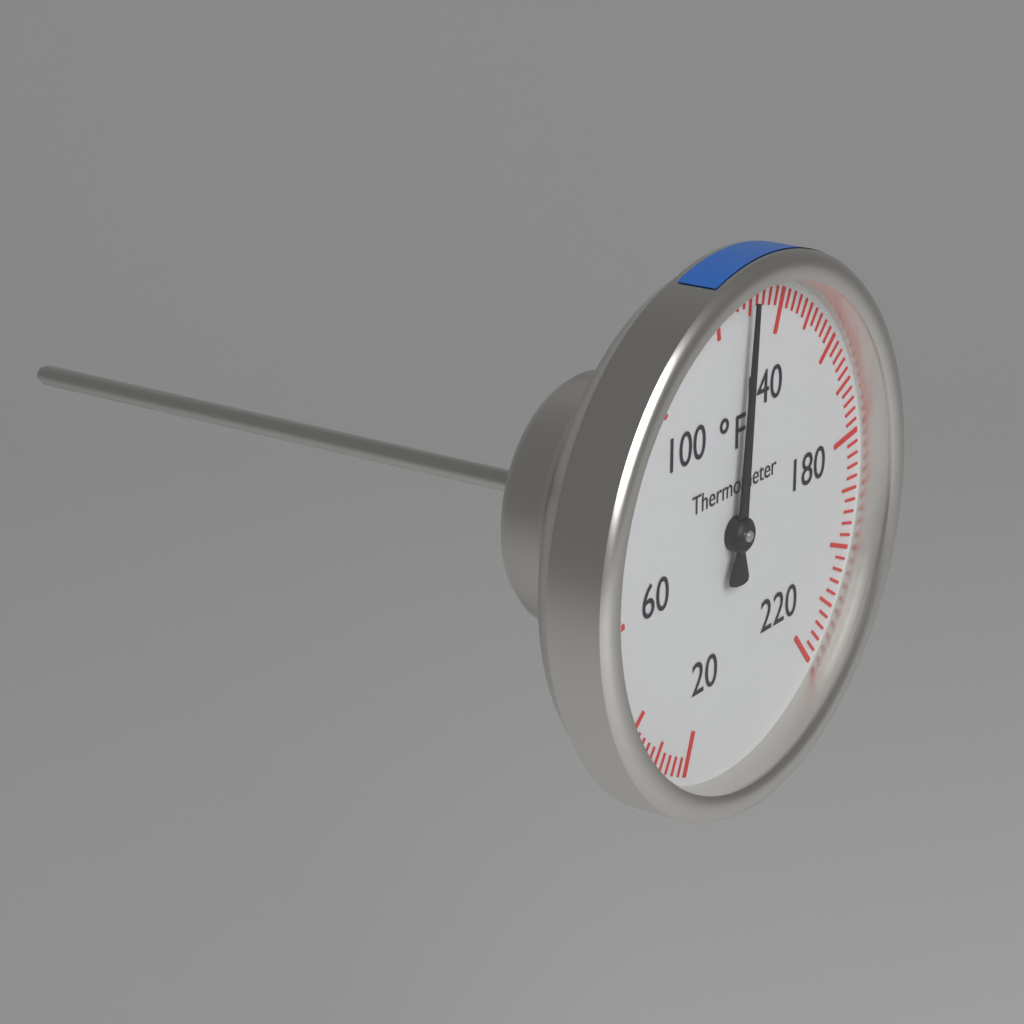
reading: 130 °F
